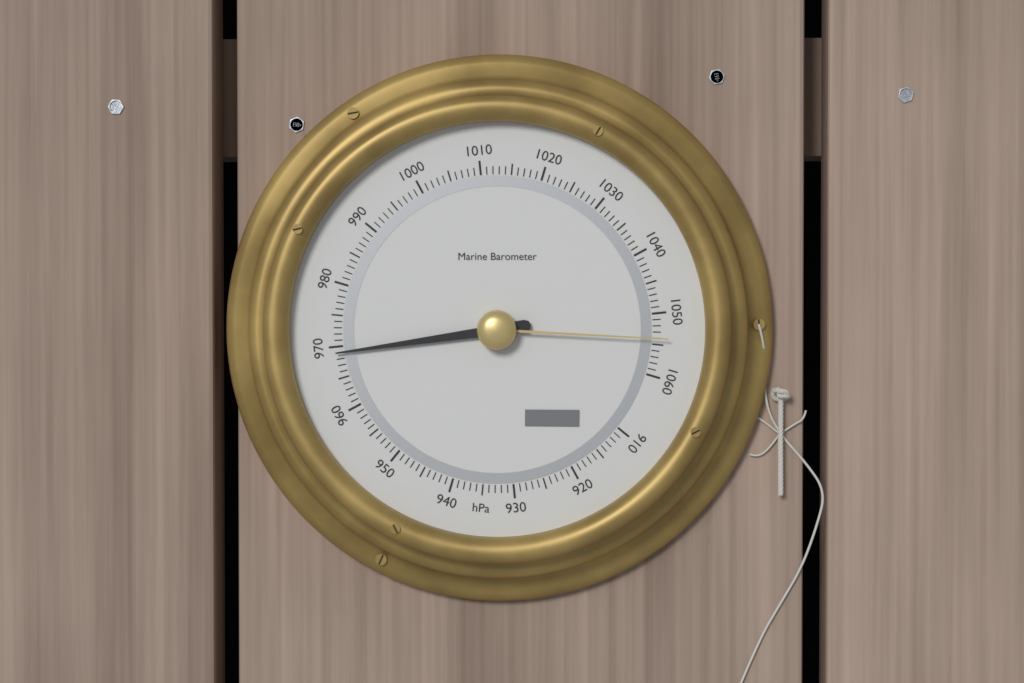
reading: 969 hPa
